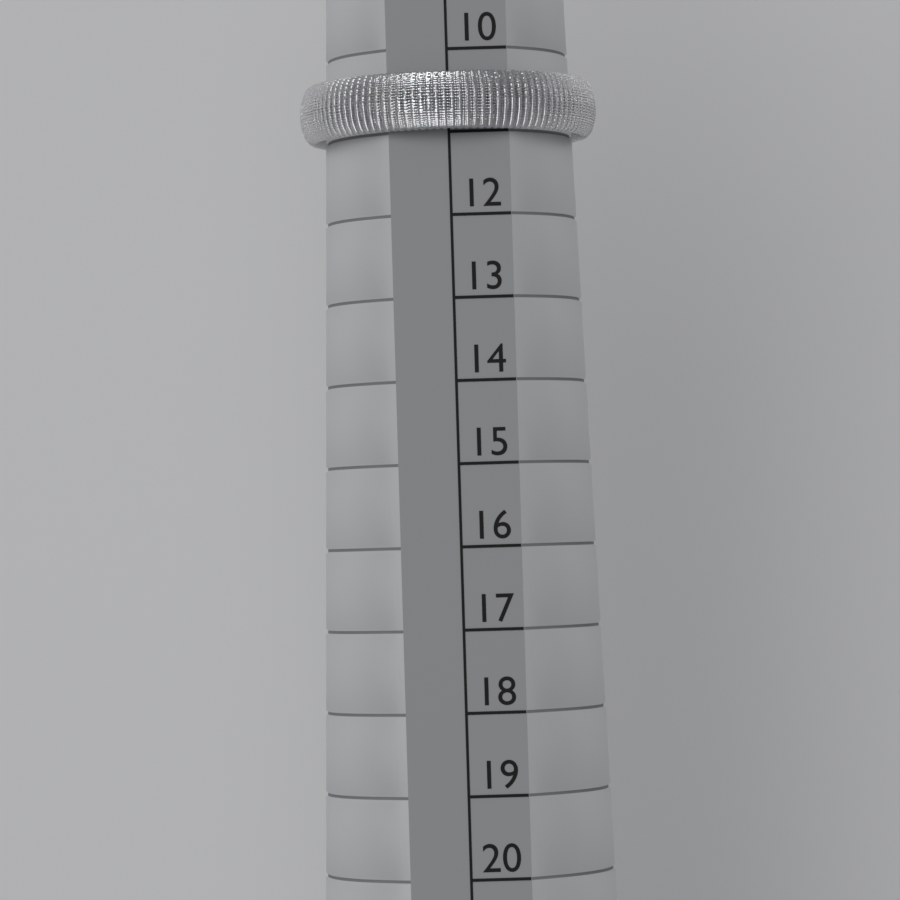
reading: 11 (no unit)
